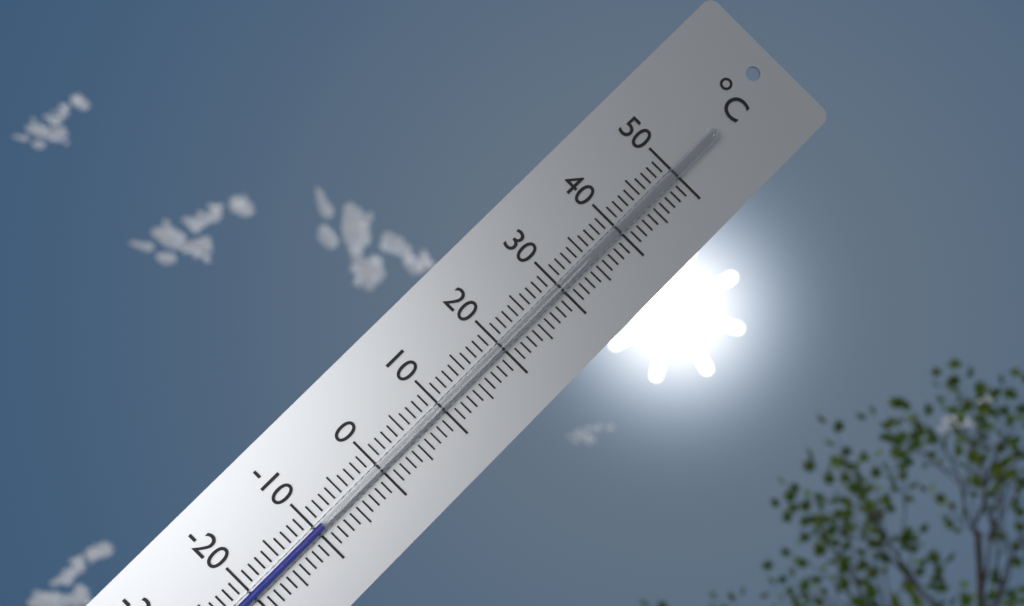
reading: -9 °C
